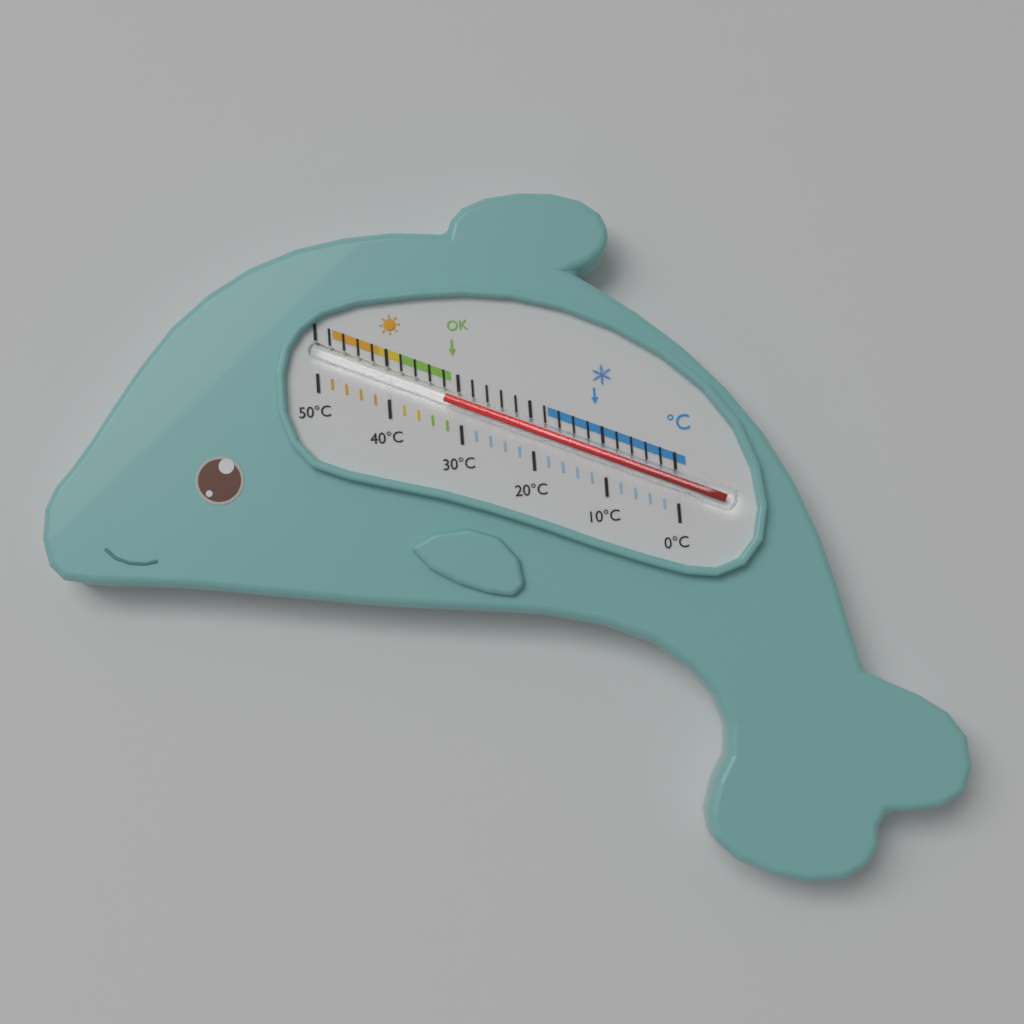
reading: 32 °C
